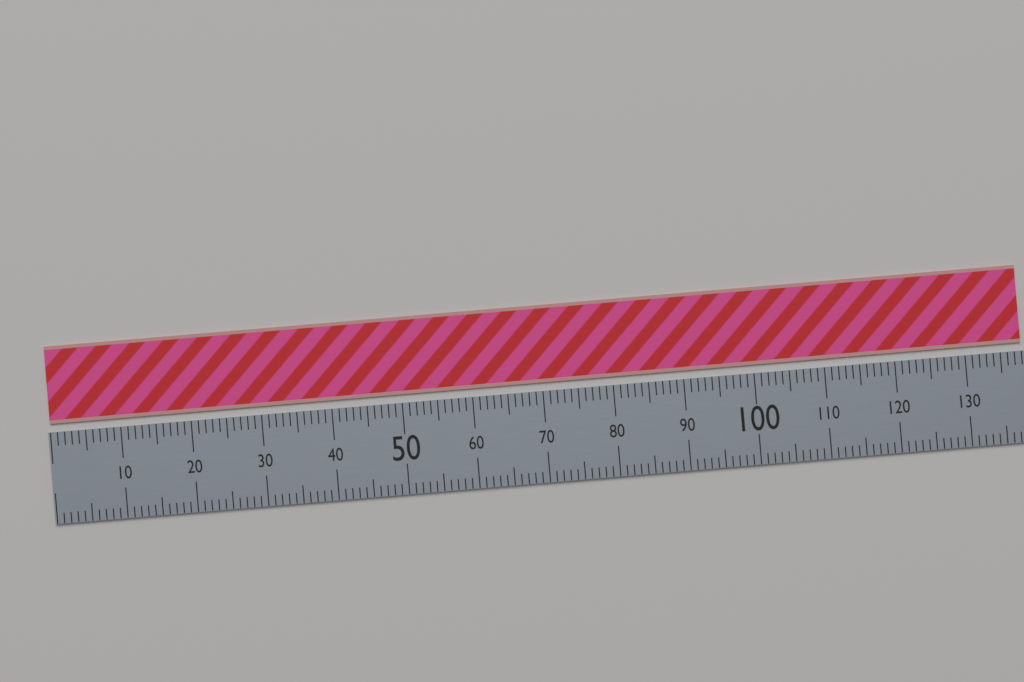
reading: 138 (no unit)
